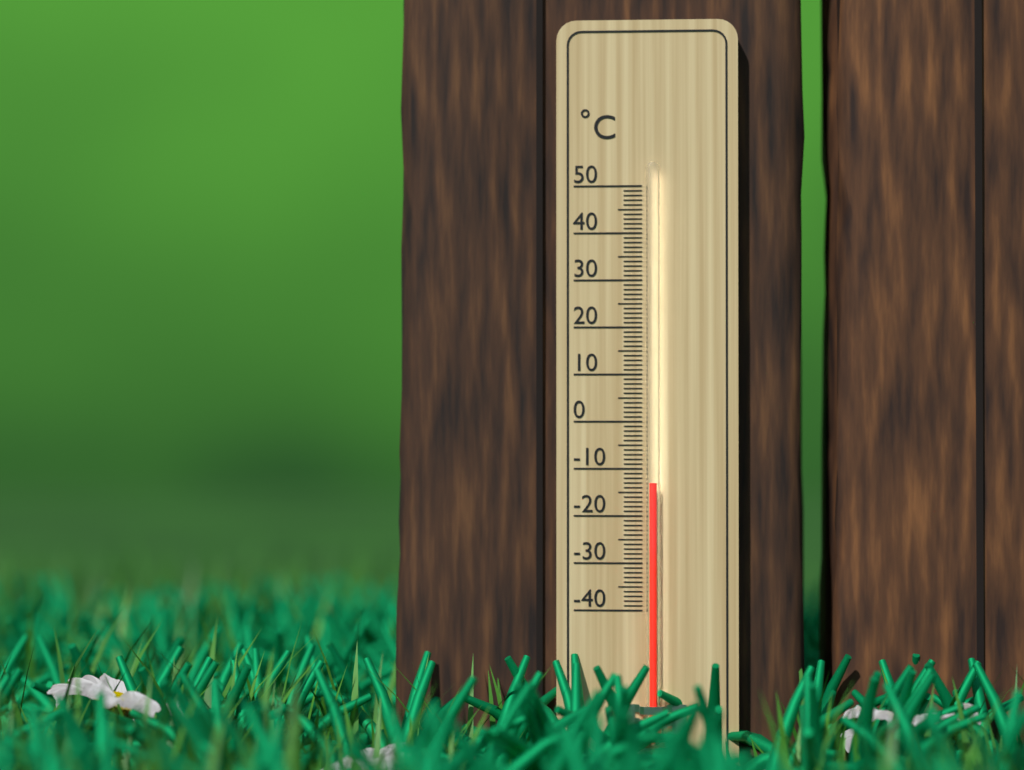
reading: -13 °C
